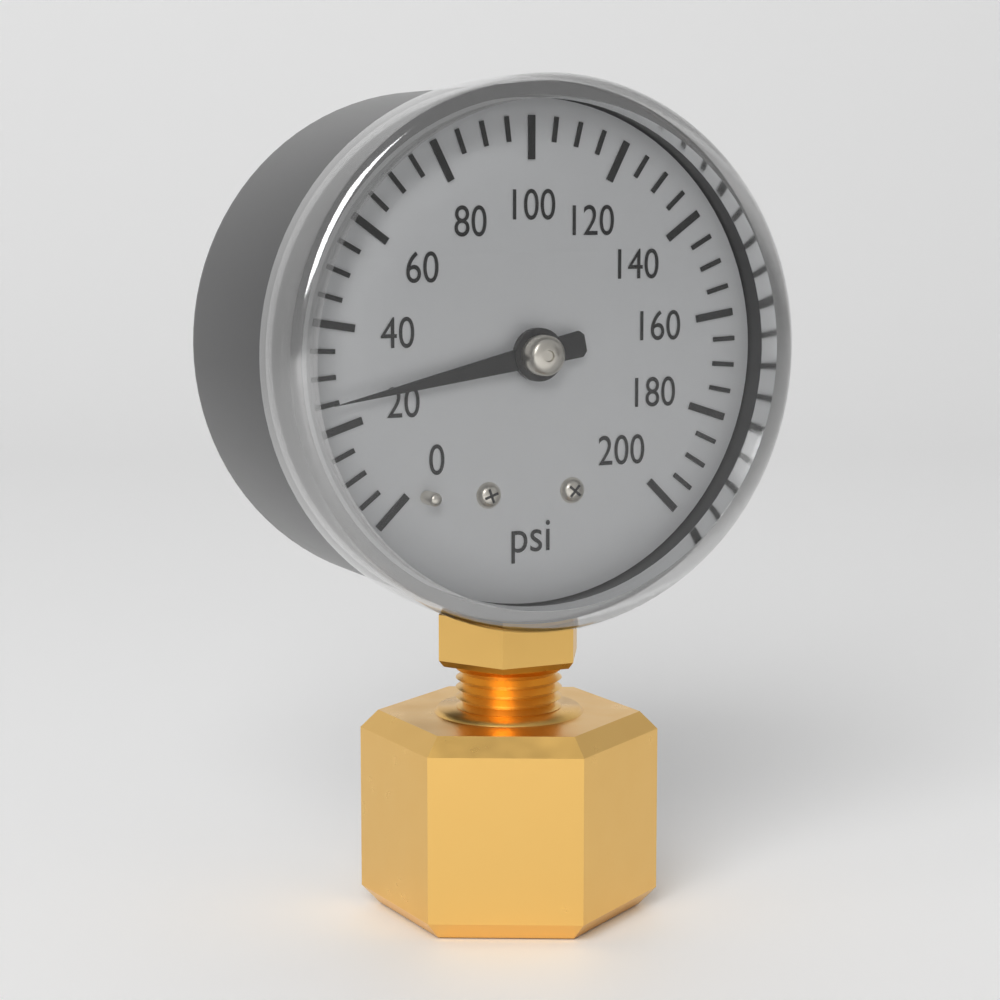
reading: 25 psi
